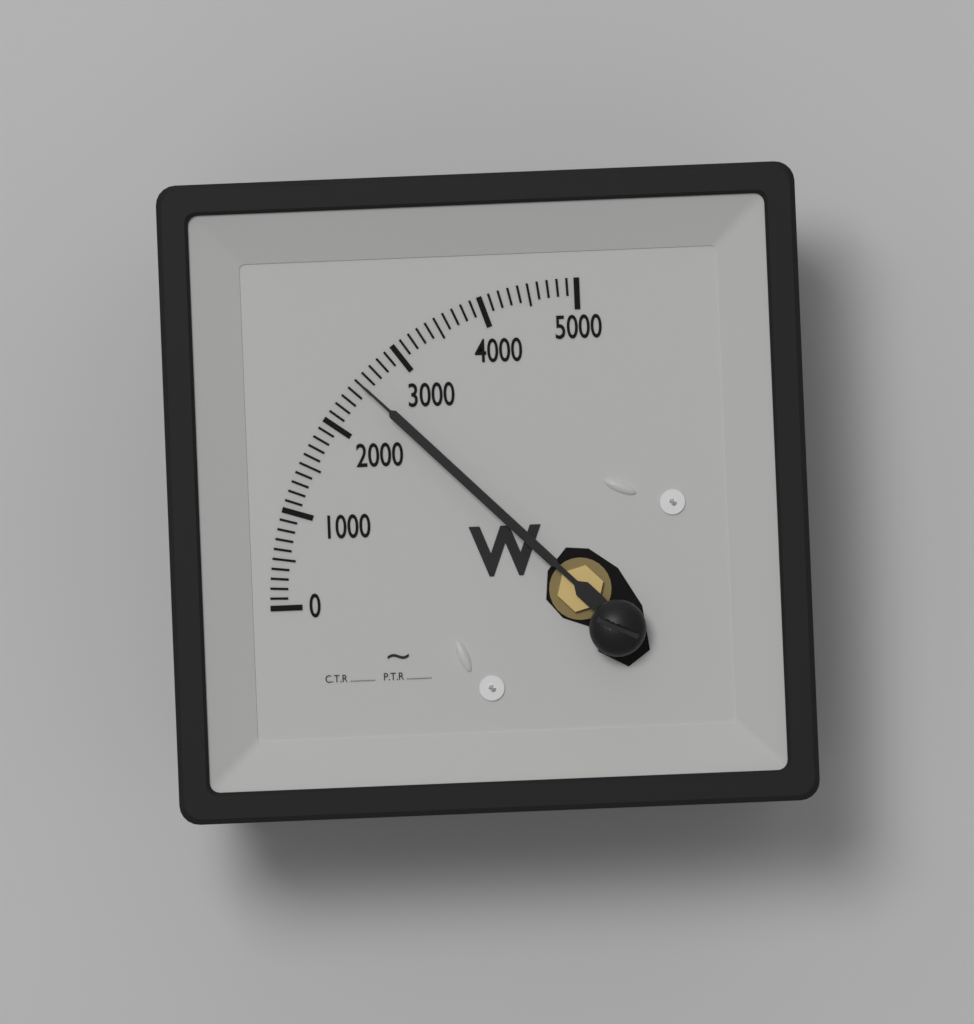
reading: 2500 W
